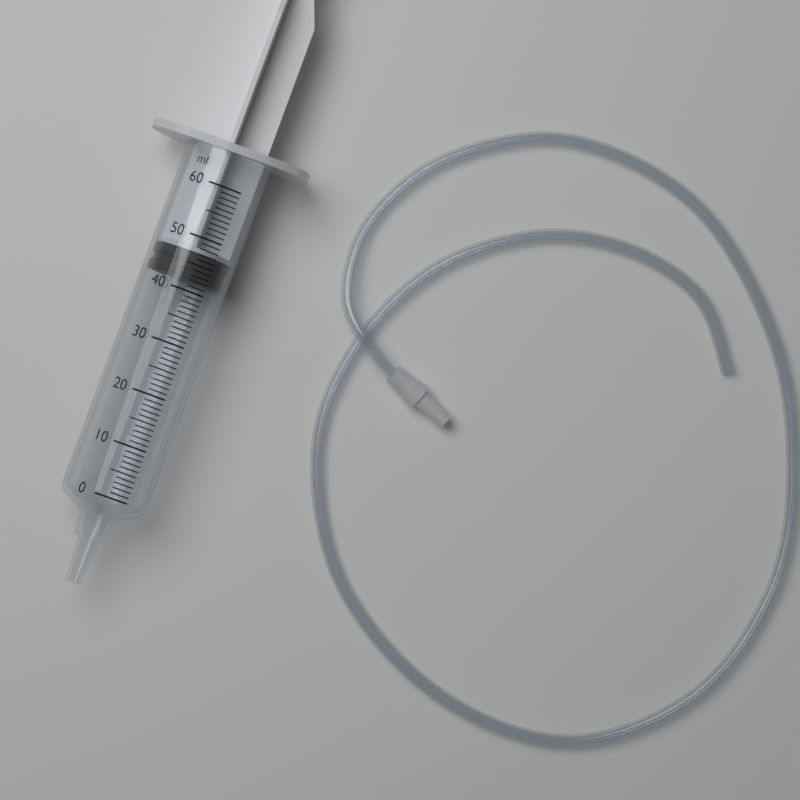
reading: 42 ml
